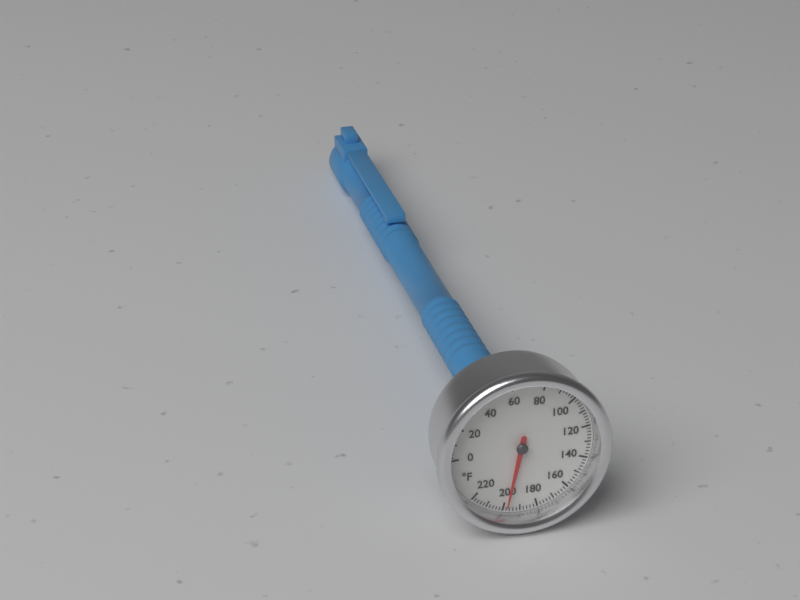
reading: 198 °F
